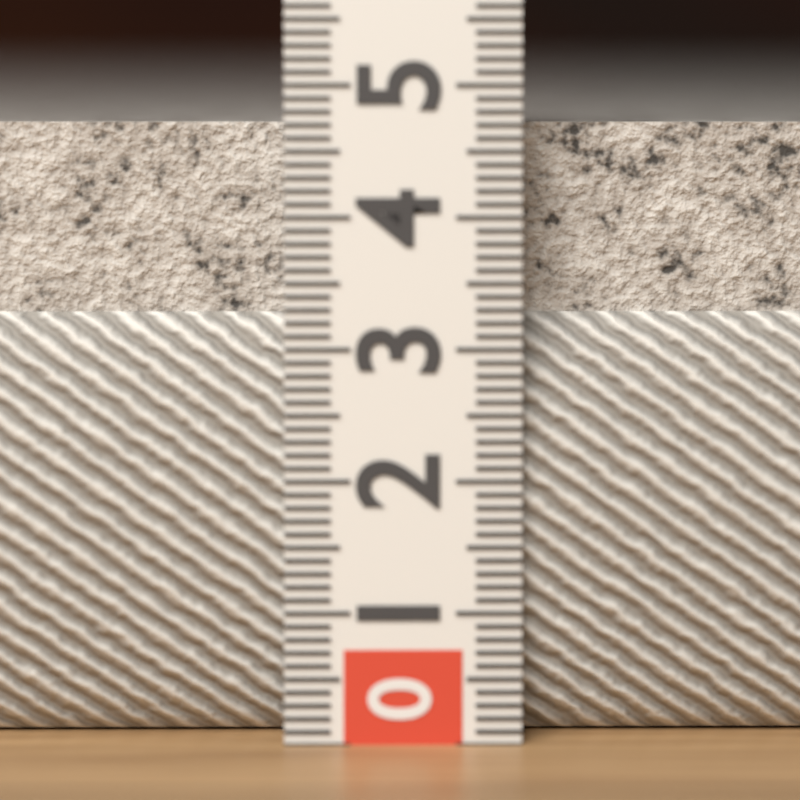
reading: 4.8 (no unit)
